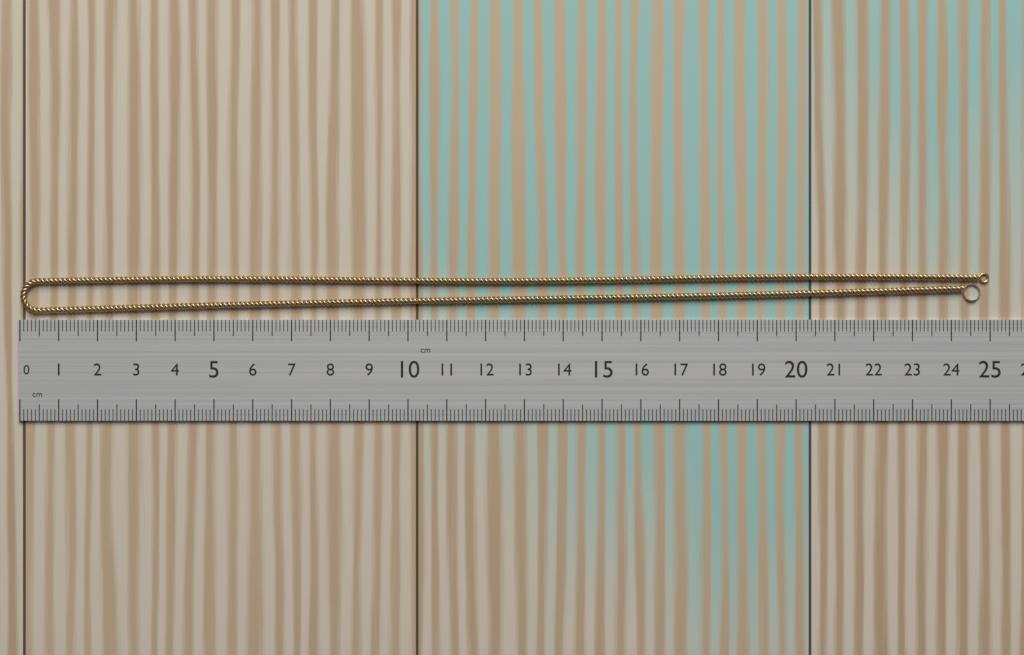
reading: 25.0 cm
